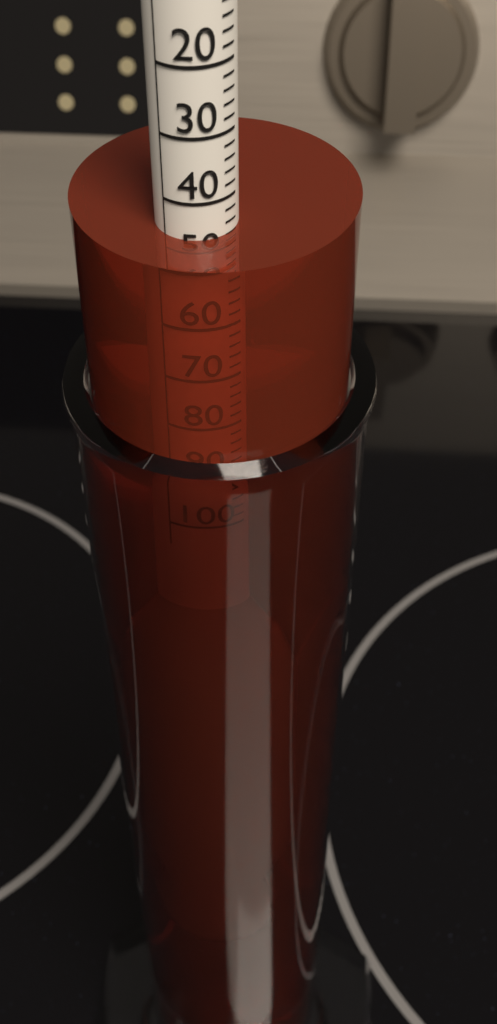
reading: 46 (no unit)
